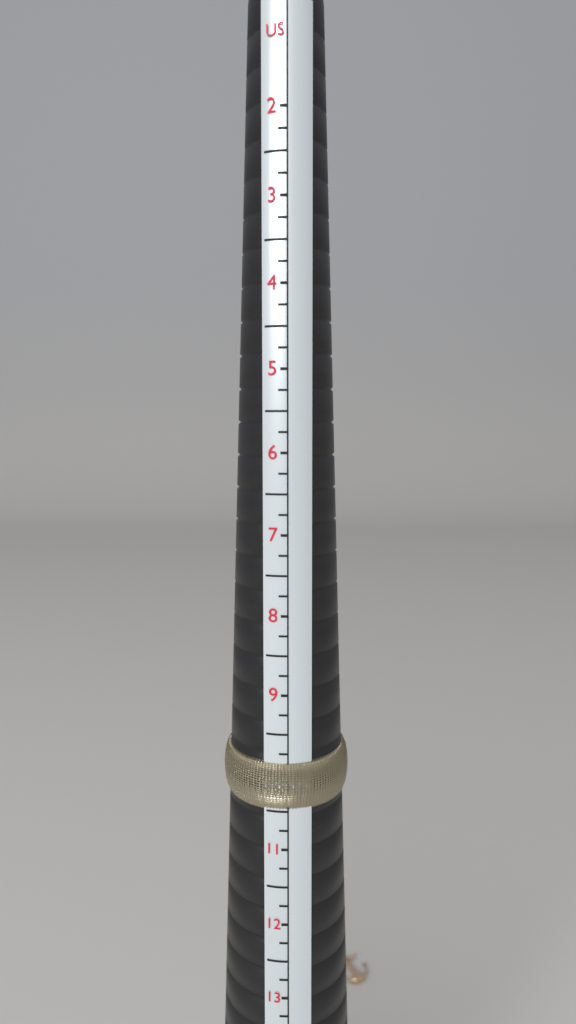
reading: 10.50 US
